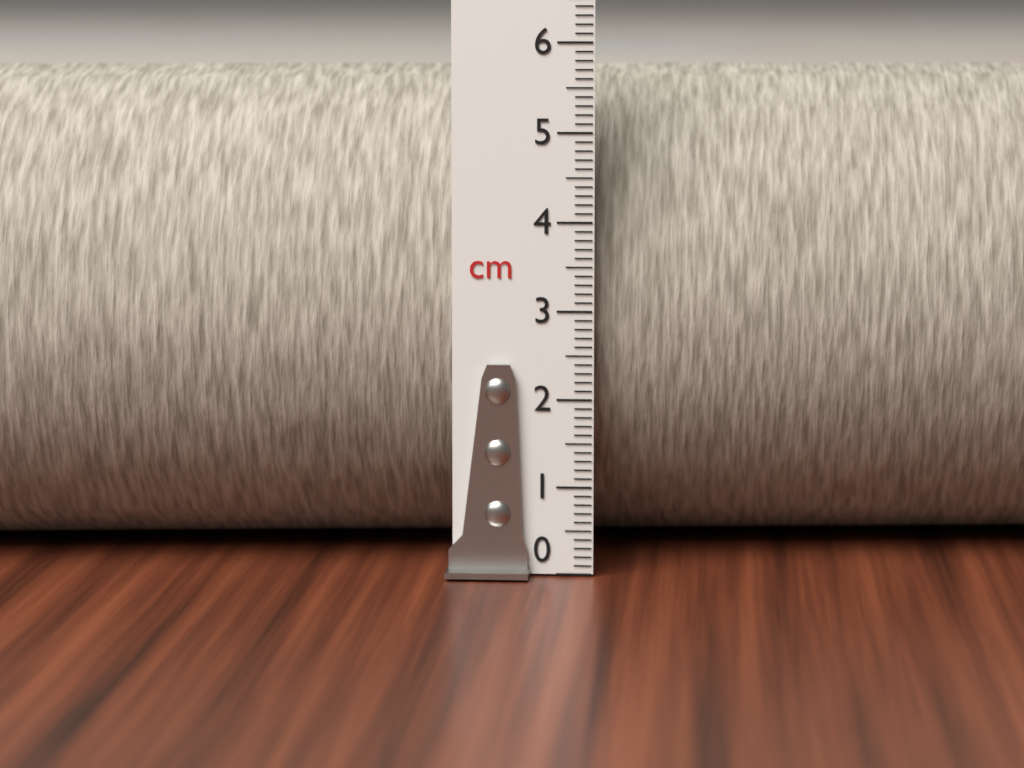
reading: 5.7 cm
